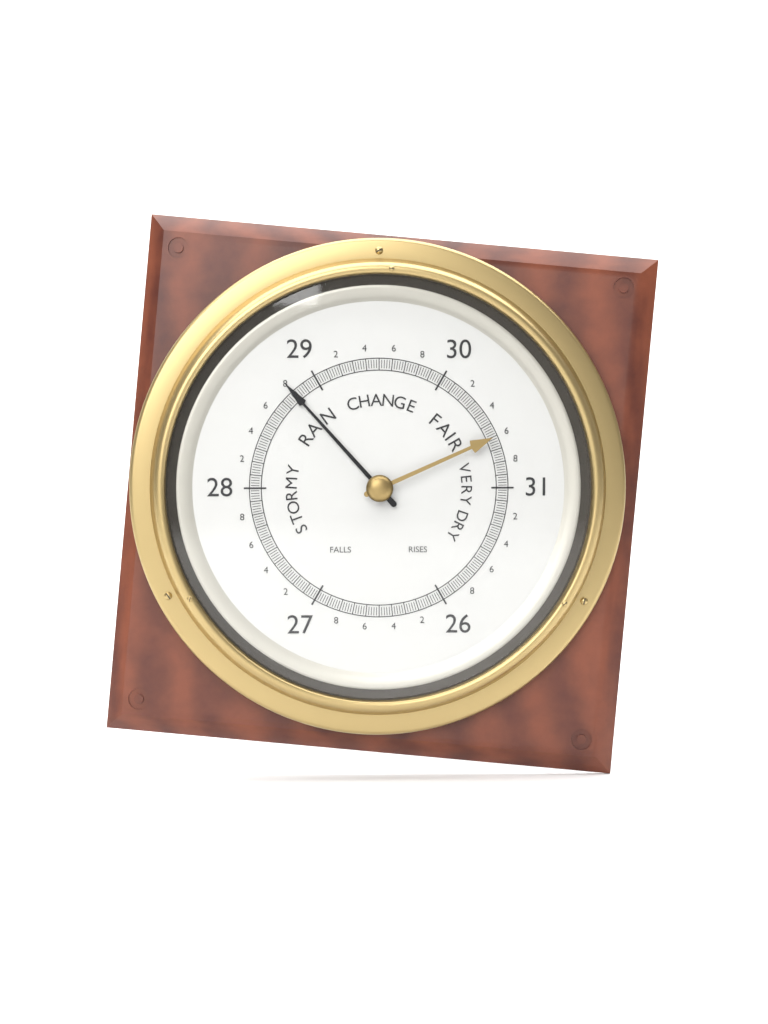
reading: 28.80 (no unit)
